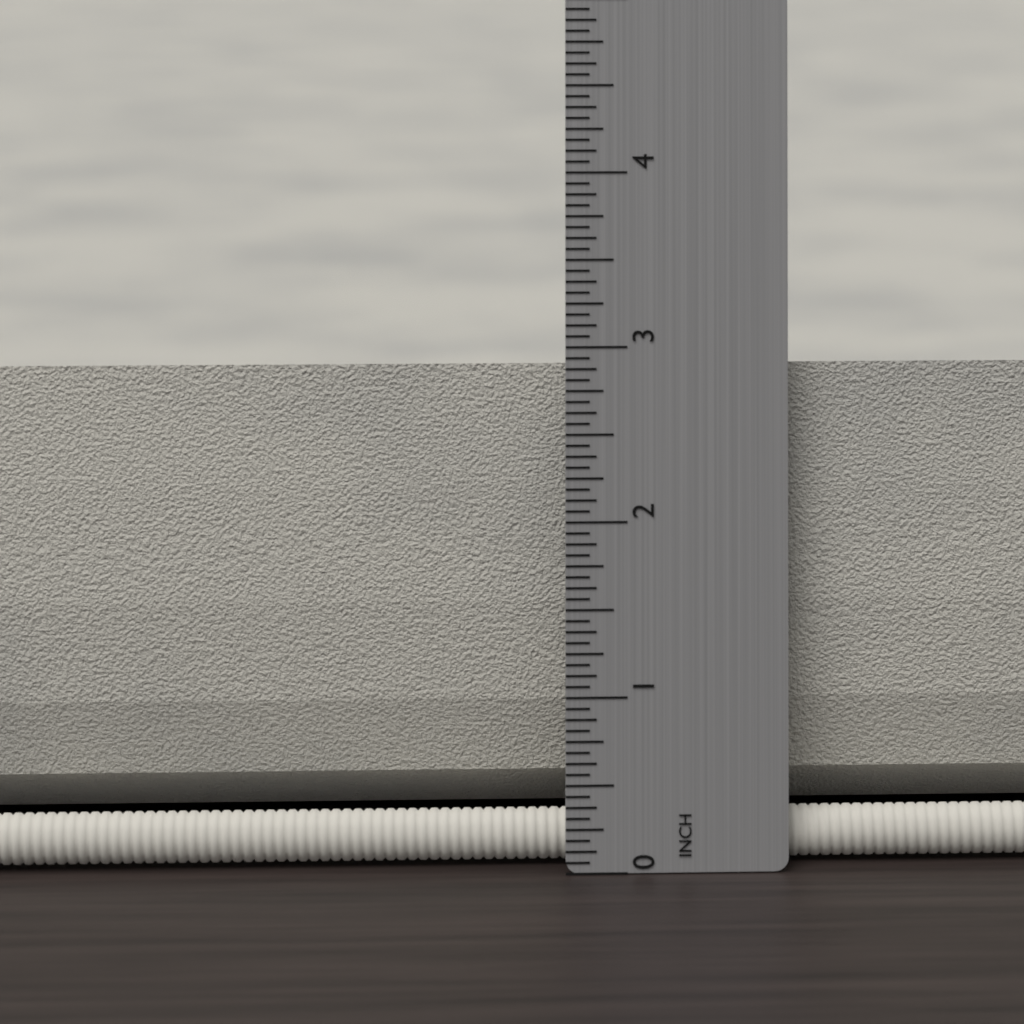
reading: 2.8750 in
